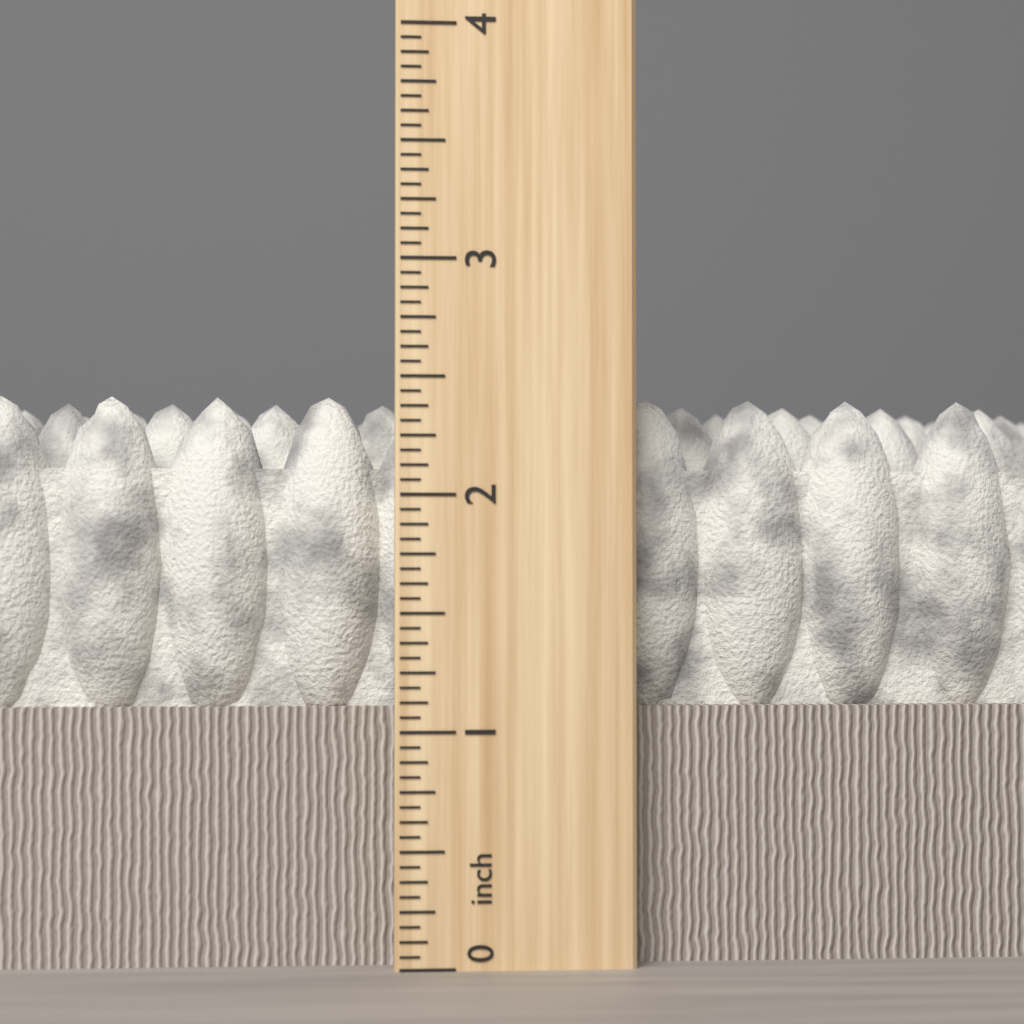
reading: 2.4375 inch
